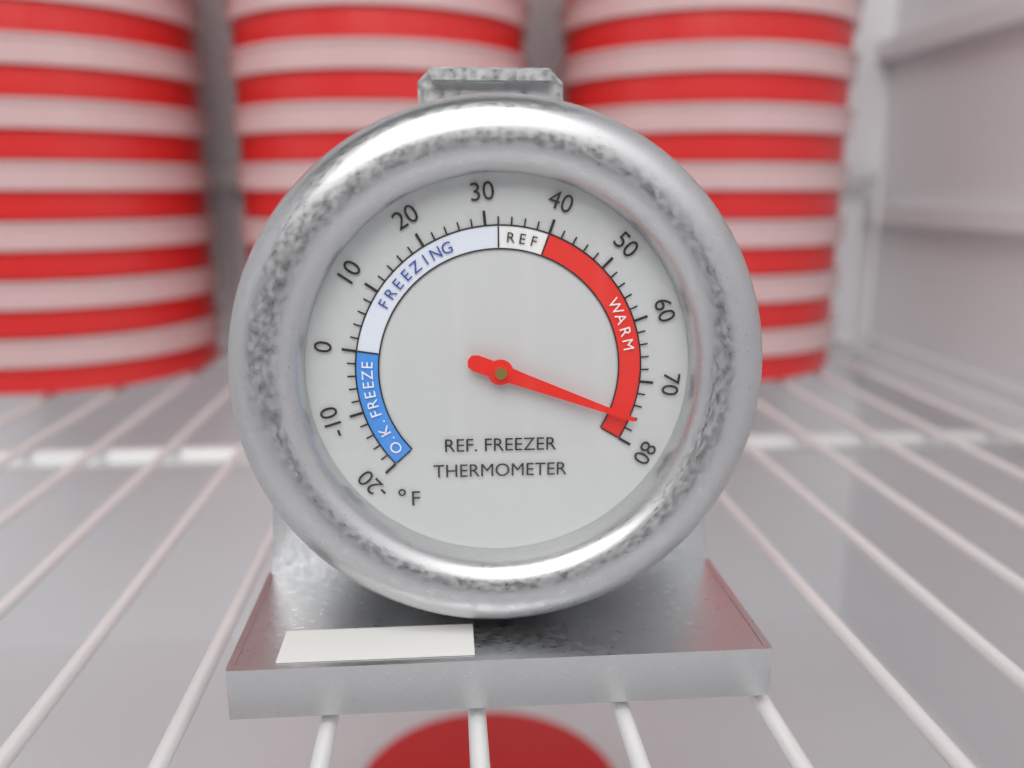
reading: 76 °F
